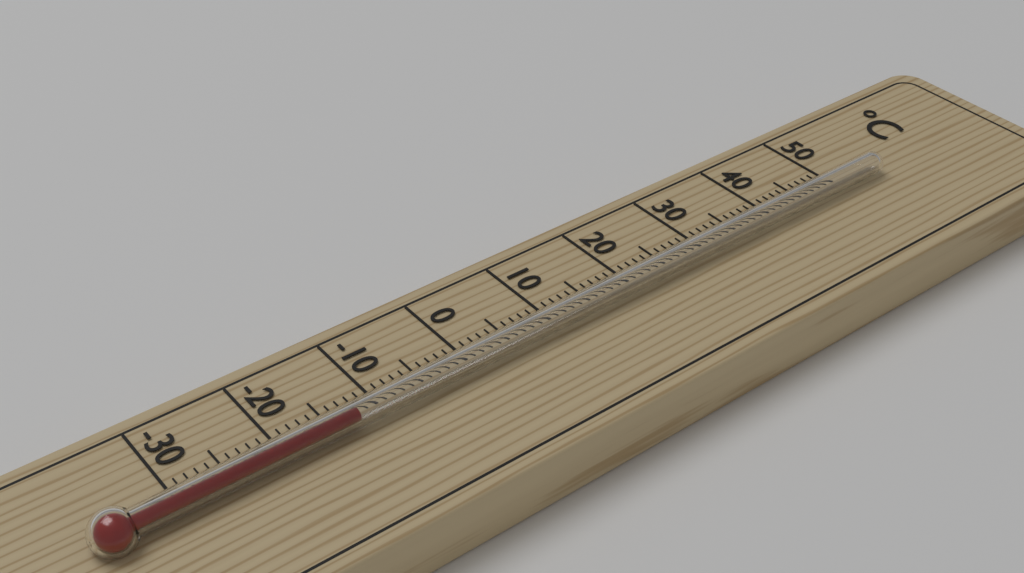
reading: -13 °C
